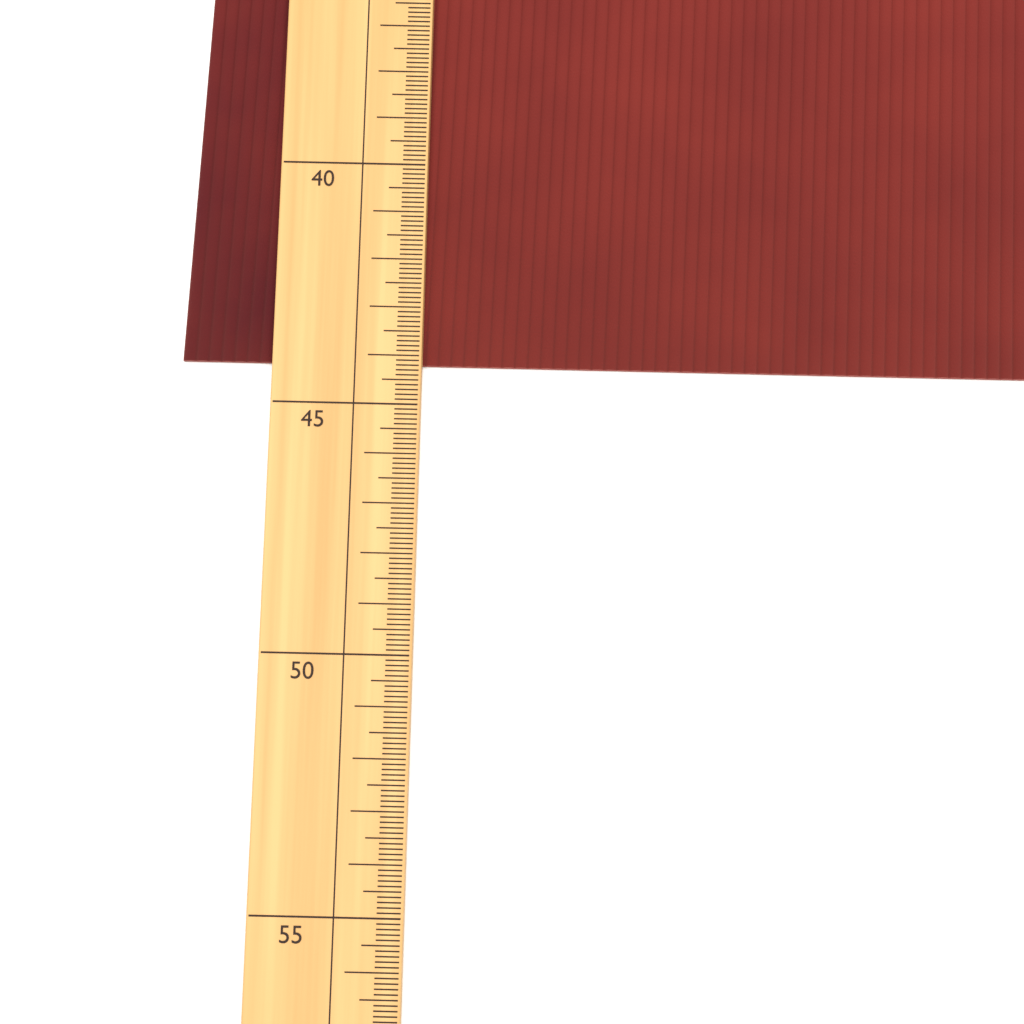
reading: 44.1 (no unit)
